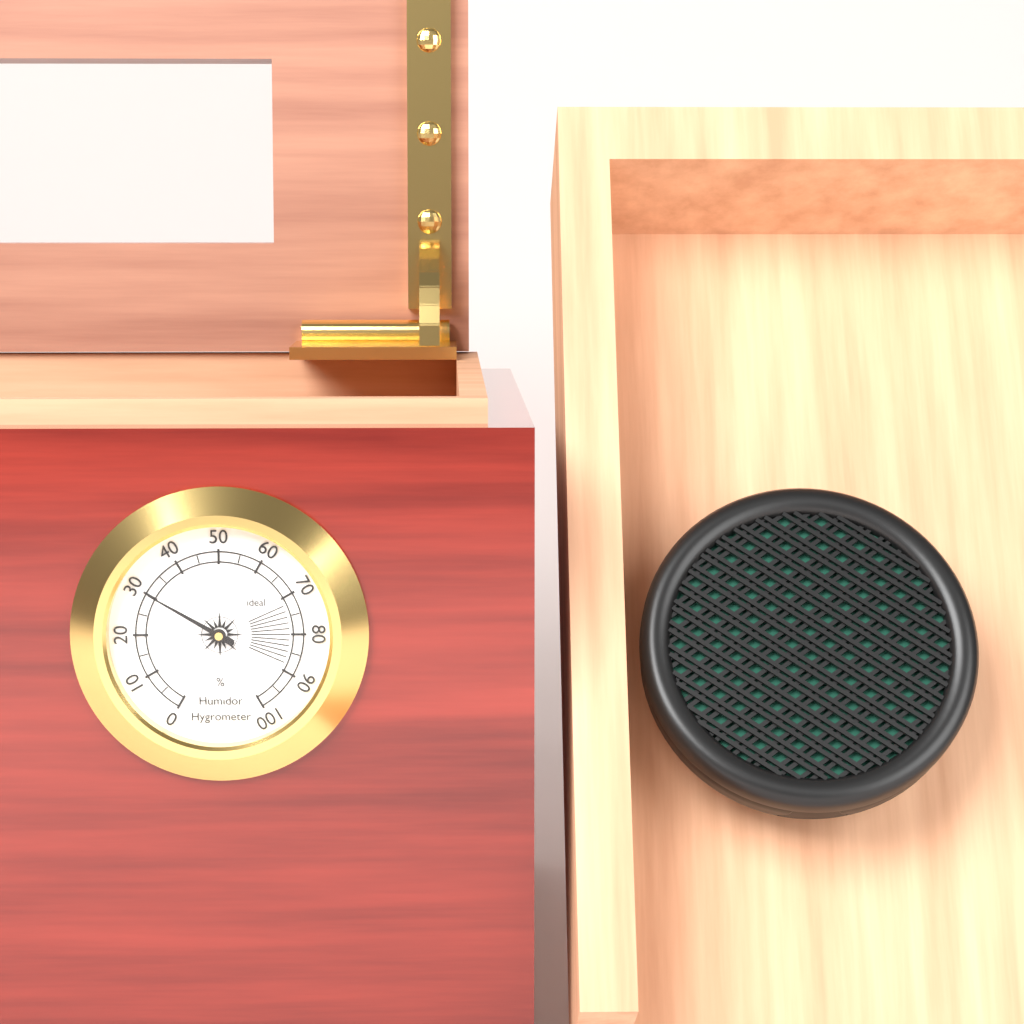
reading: 30 %
